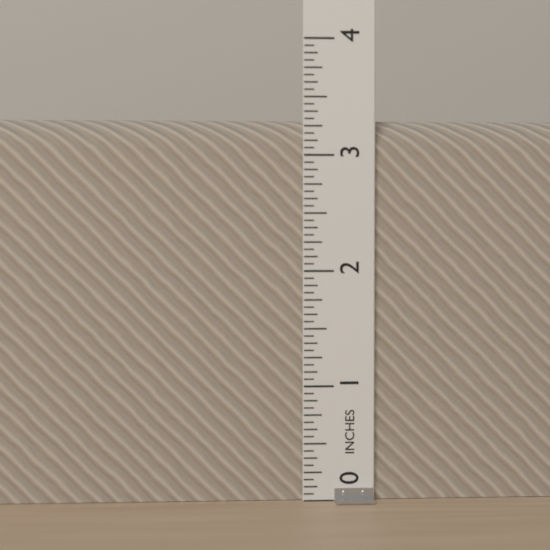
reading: 3.3125 in
